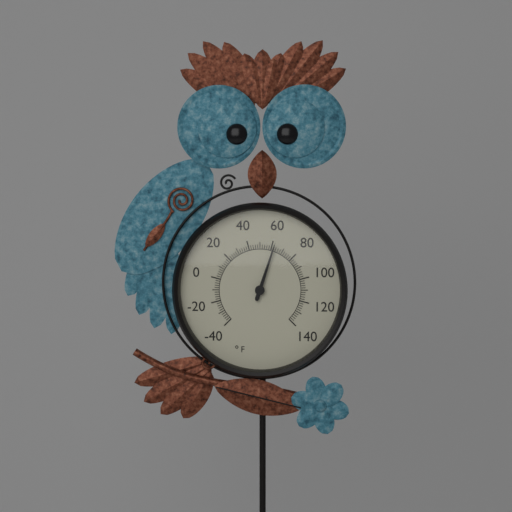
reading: 62 °F
